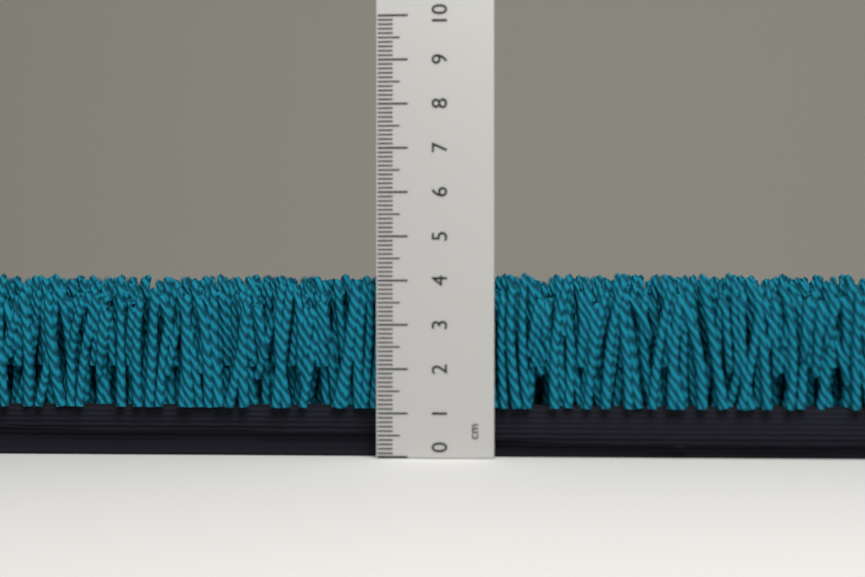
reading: 4.2 cm
